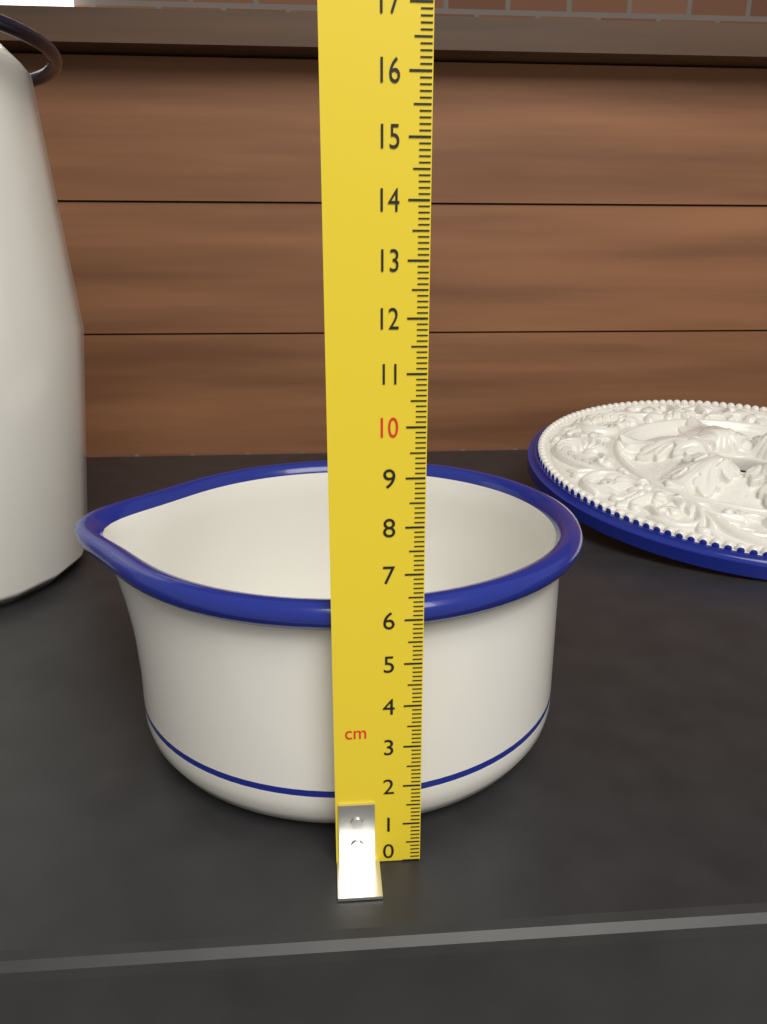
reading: 6.3 cm
